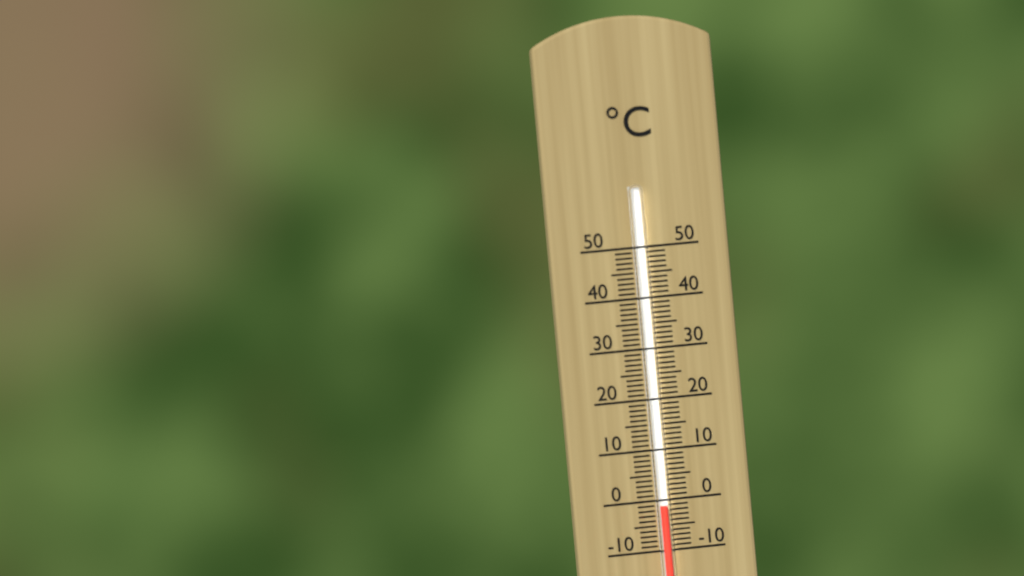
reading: -1 °C
